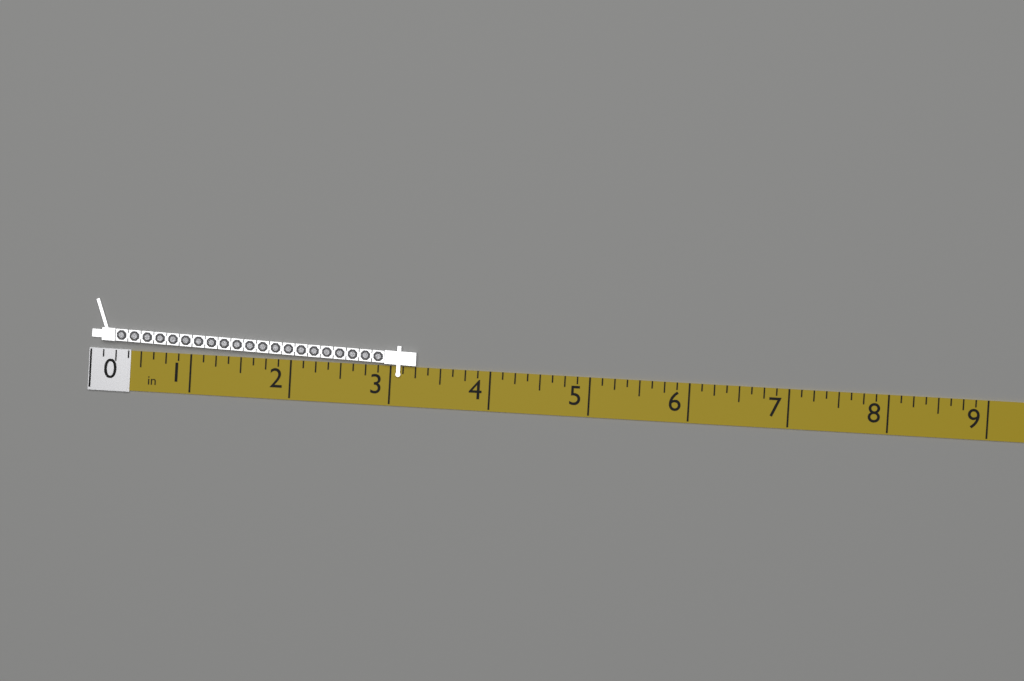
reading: 3.250 in
